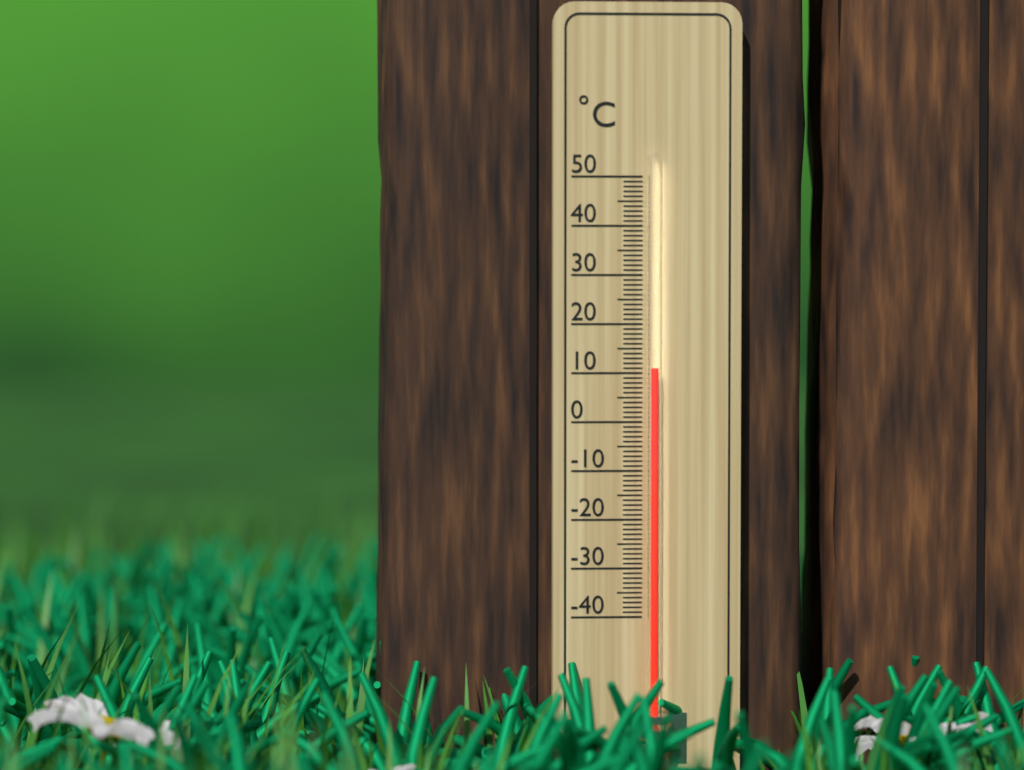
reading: 11 °C
